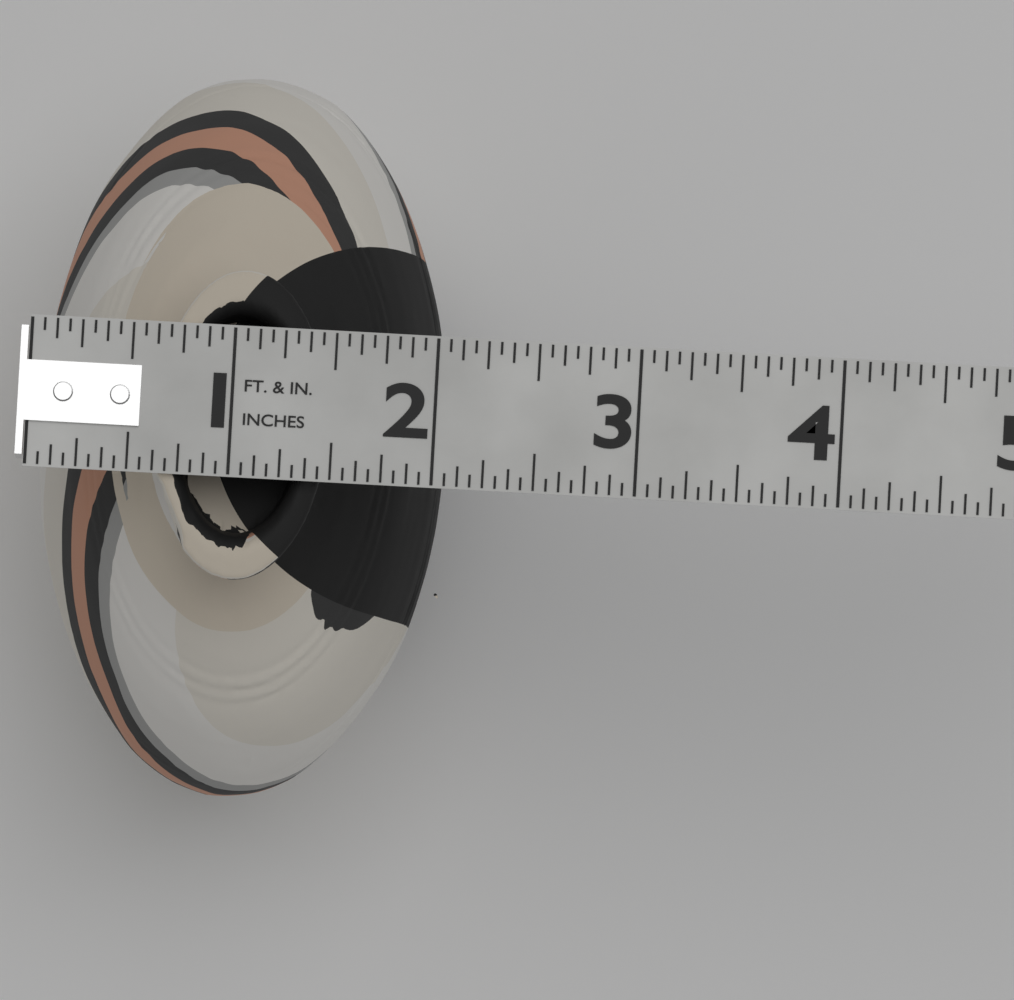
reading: 2.0625 in
